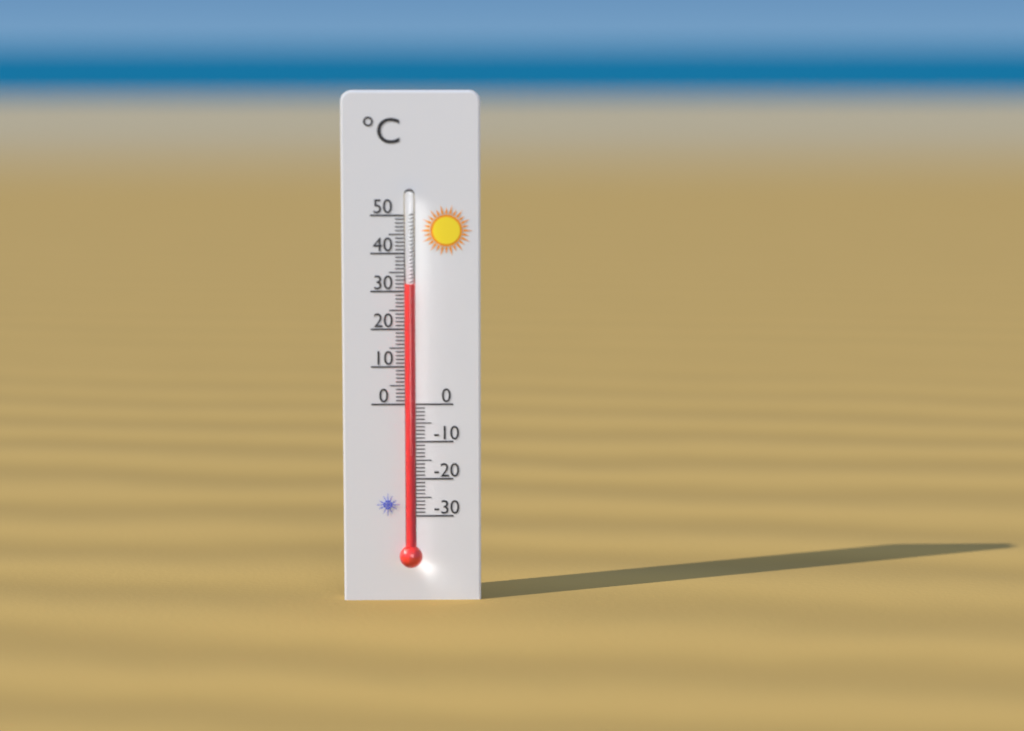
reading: 32 °C
